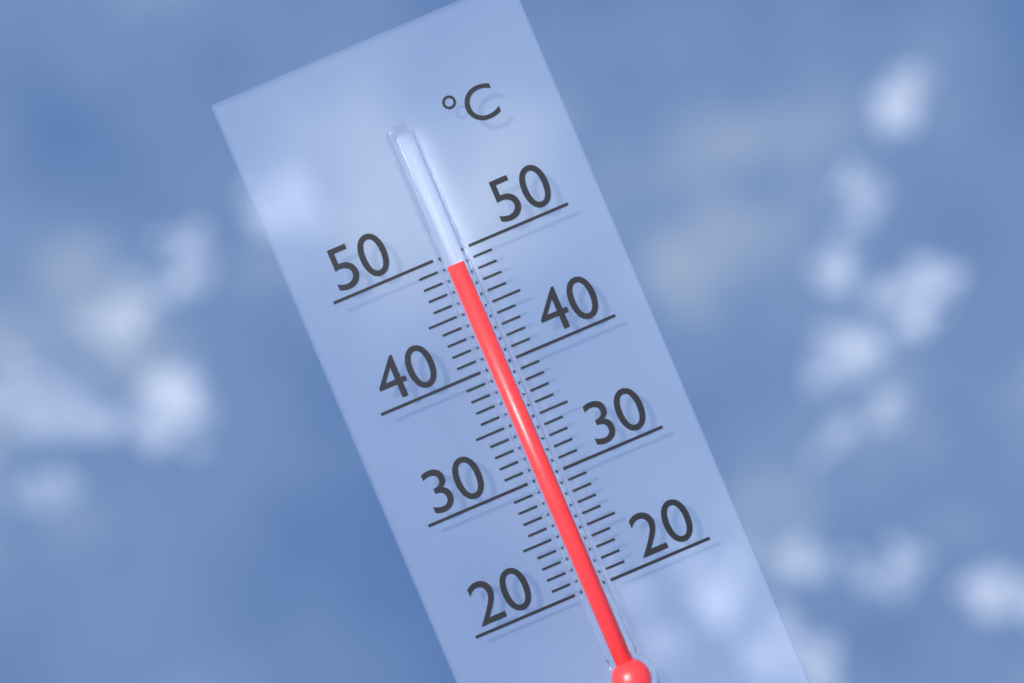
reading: 49 °C
